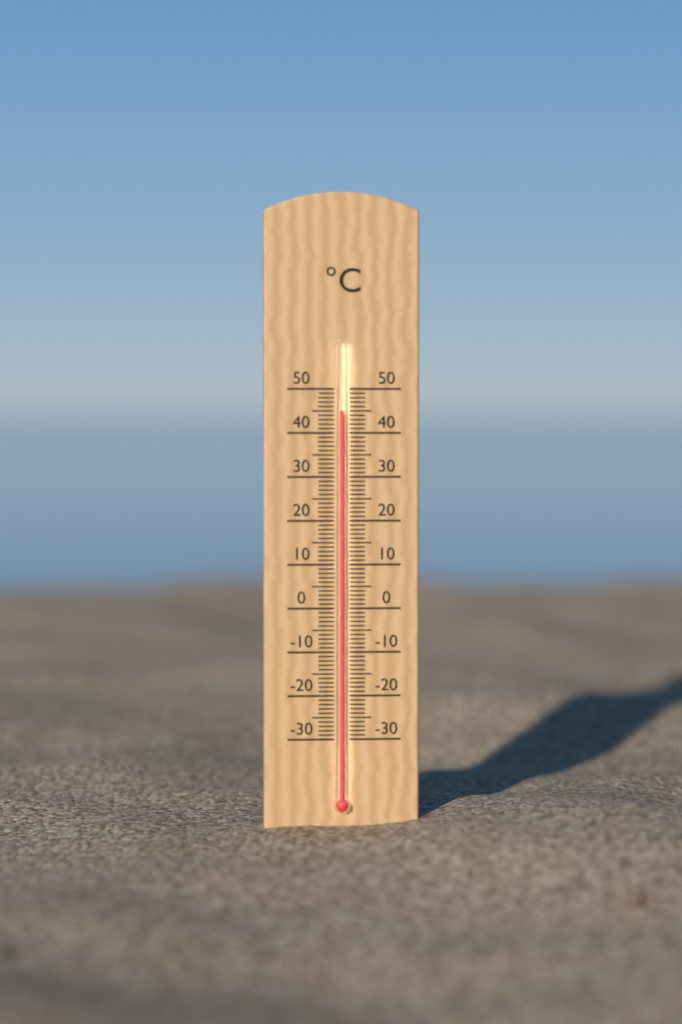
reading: 45 °C
